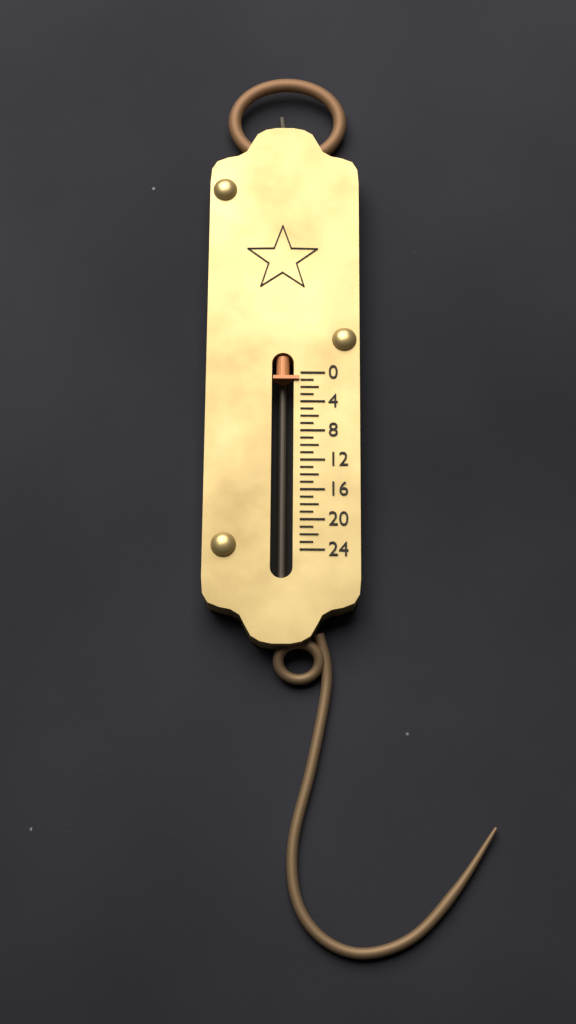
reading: 1 (no unit)
